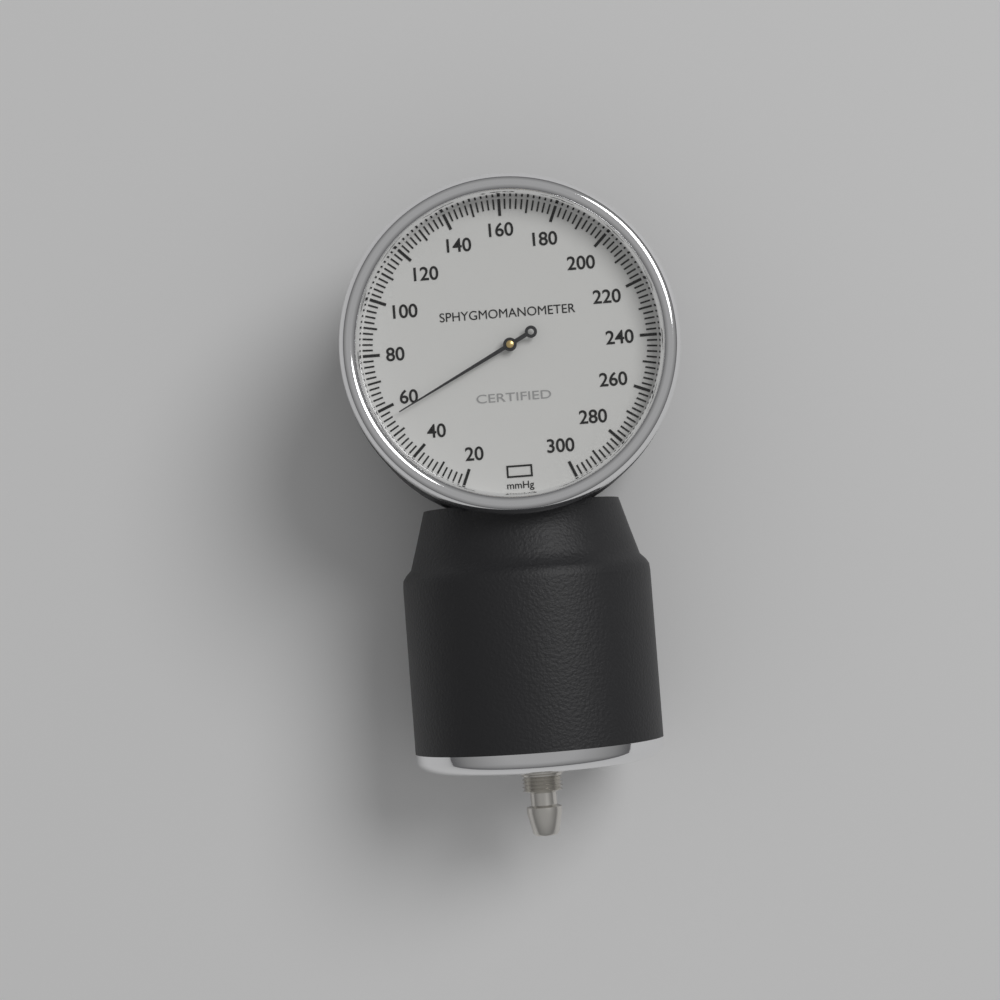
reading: 56 mmHg
